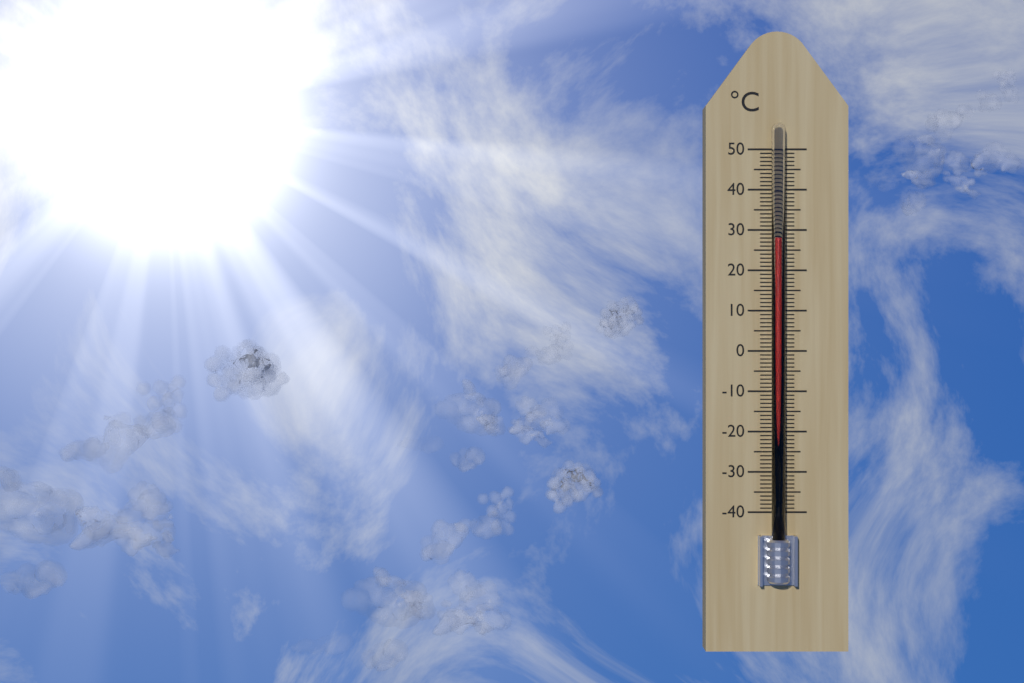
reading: 28 °C
